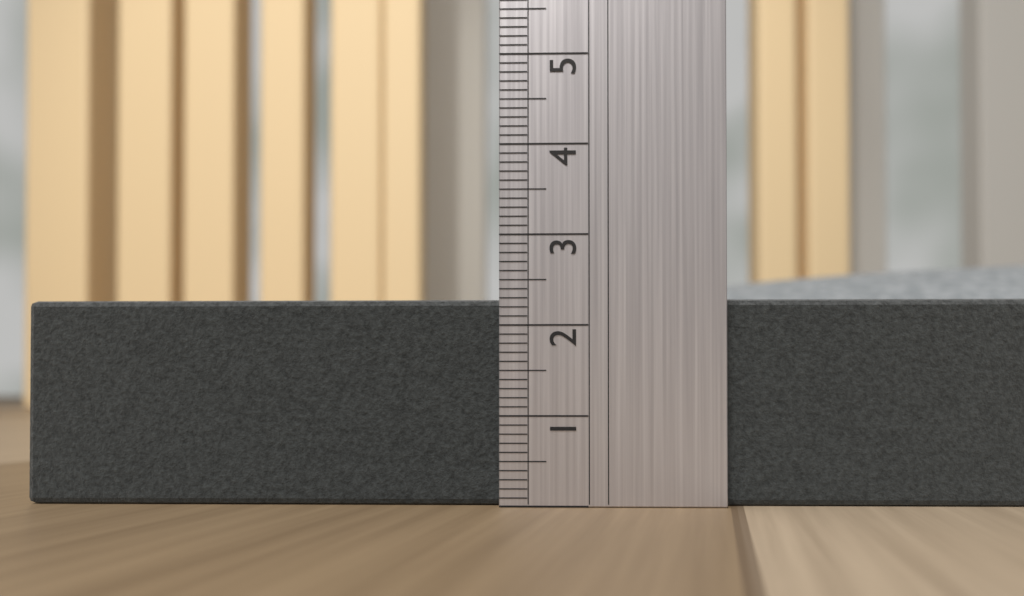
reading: 2.3 (no unit)
